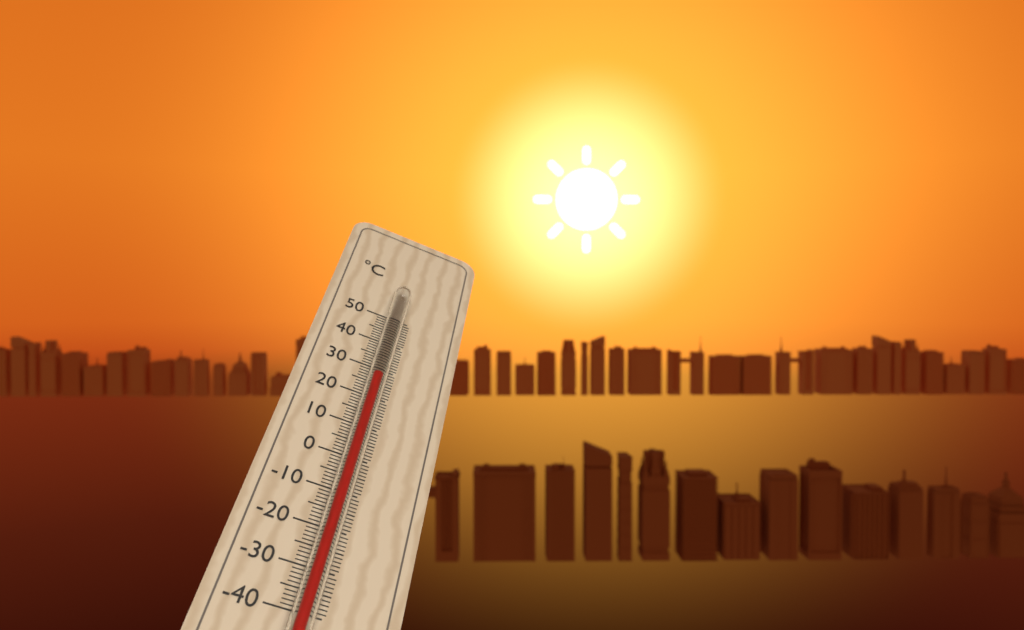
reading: 25 °C
